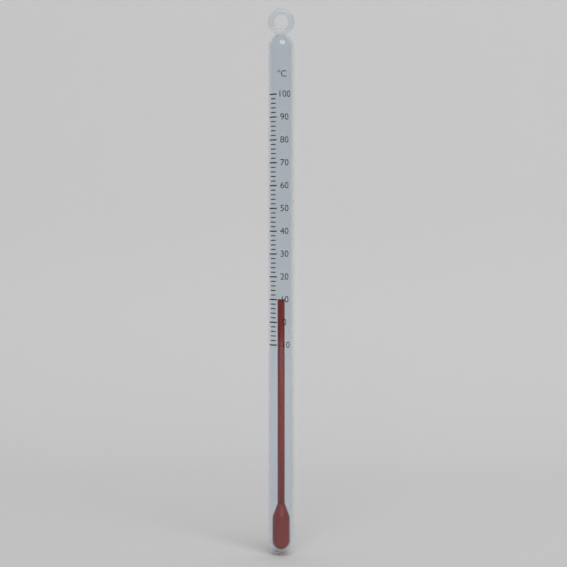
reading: 10 °C
